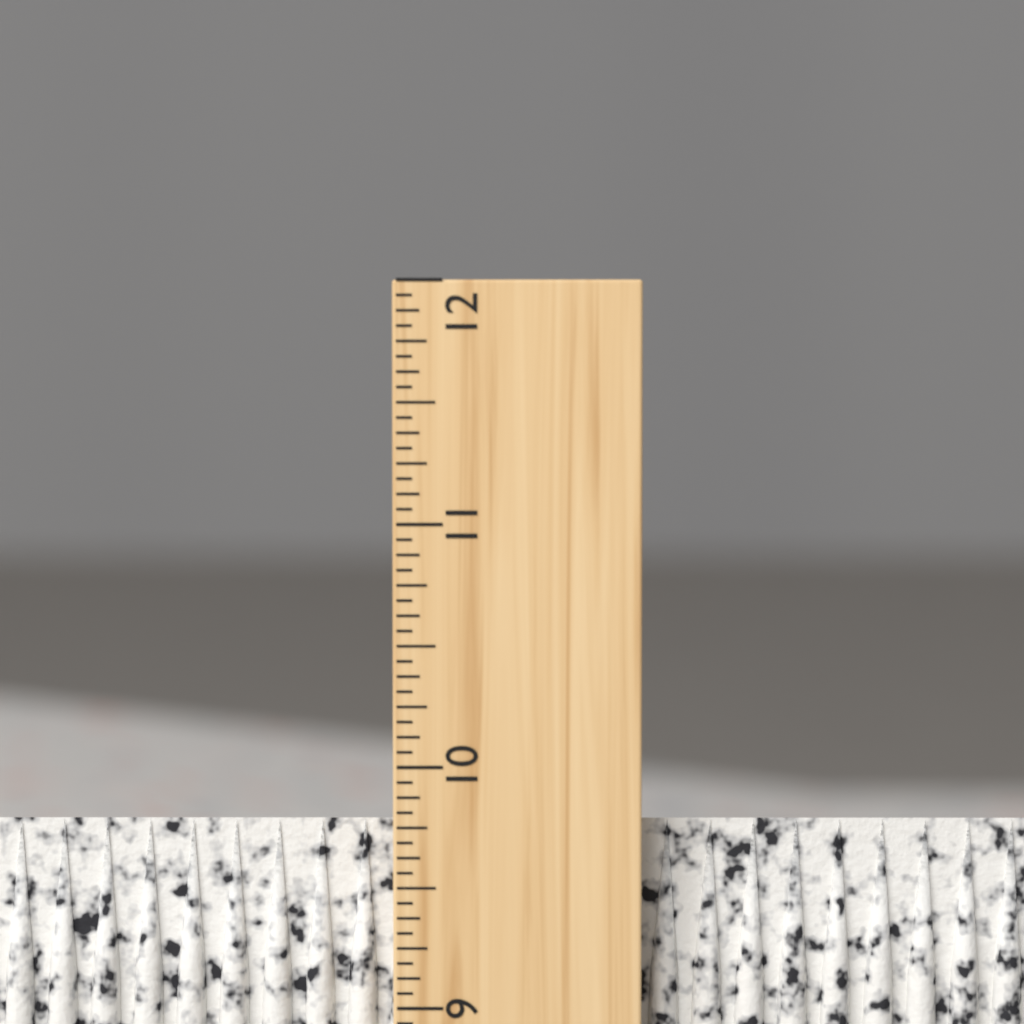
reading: 9.7500 inch
